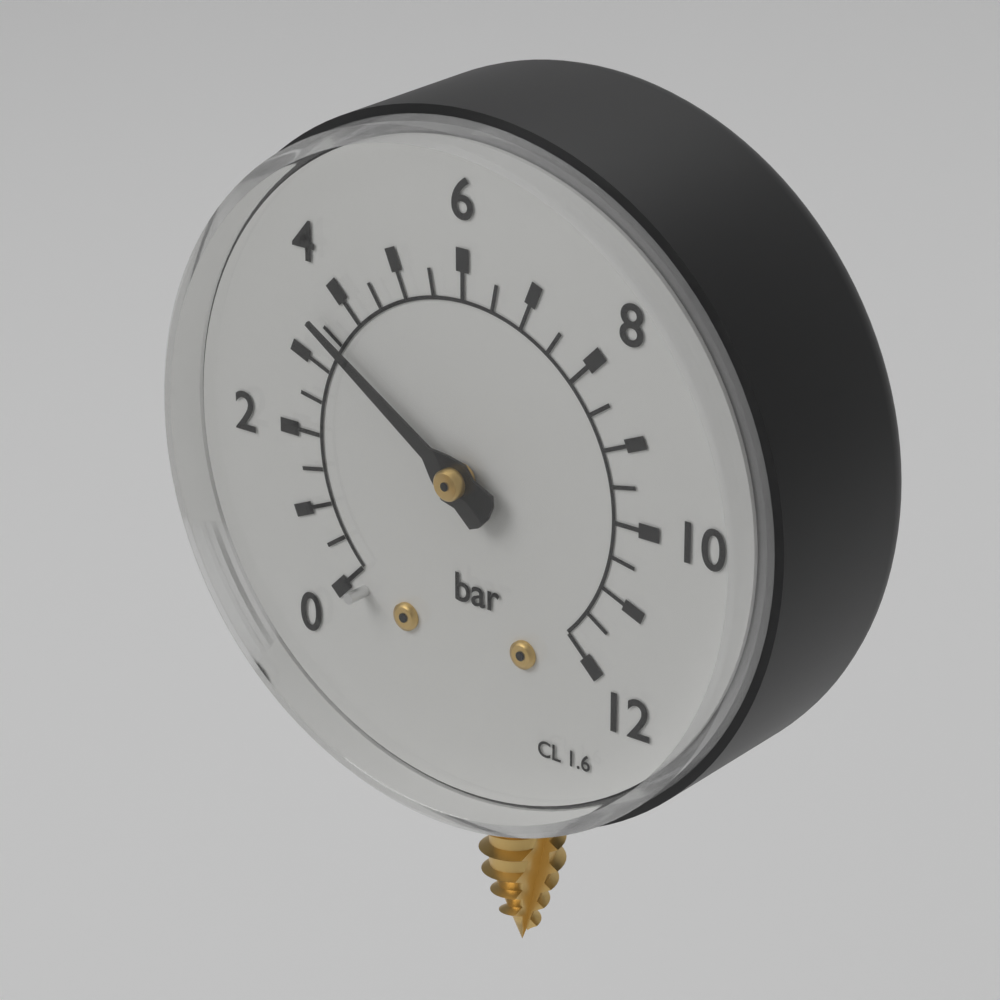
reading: 3.5 bar
